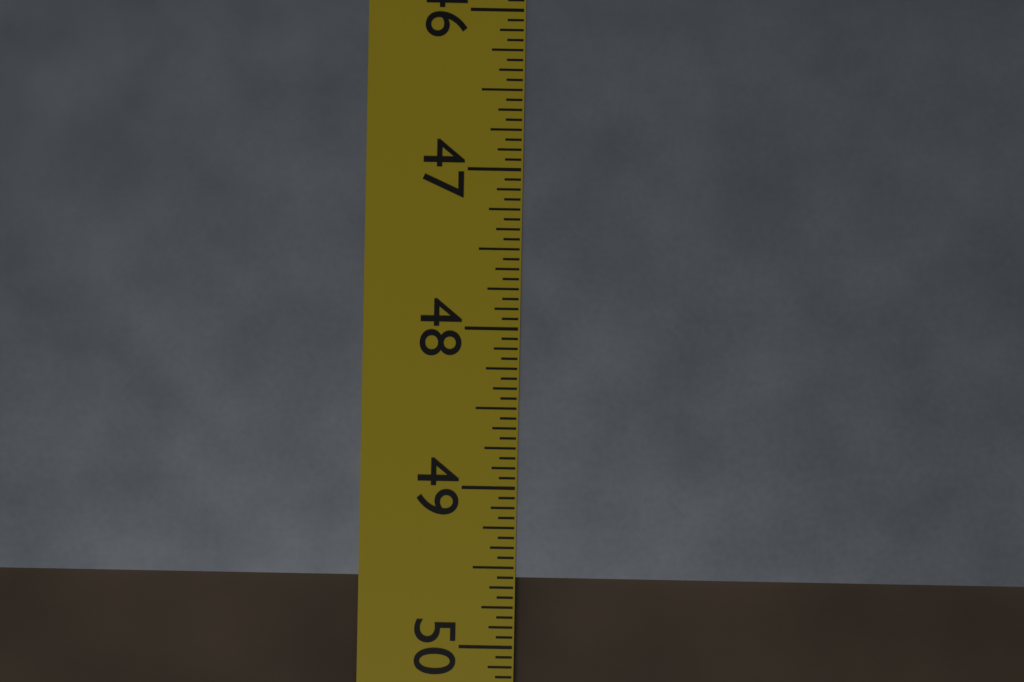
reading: 49.5625 in
